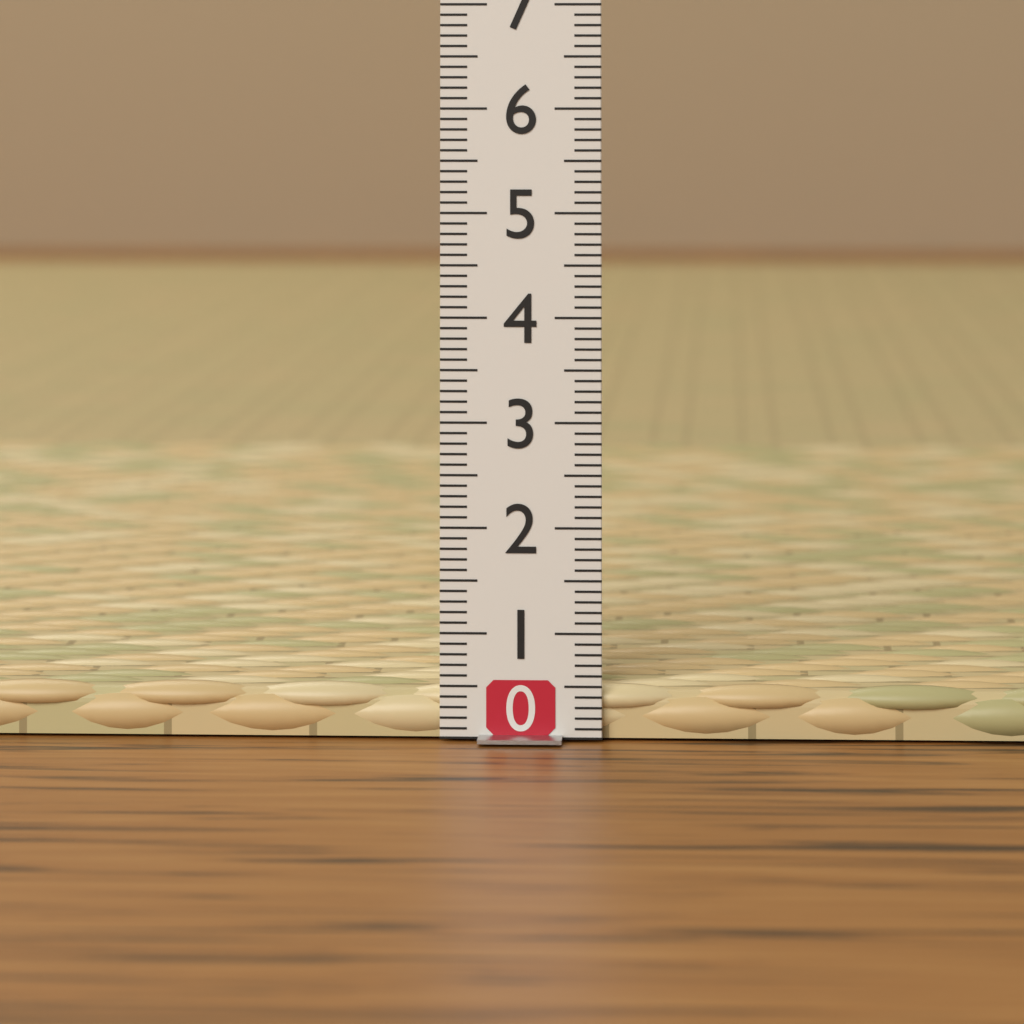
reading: 0.5 (no unit)
